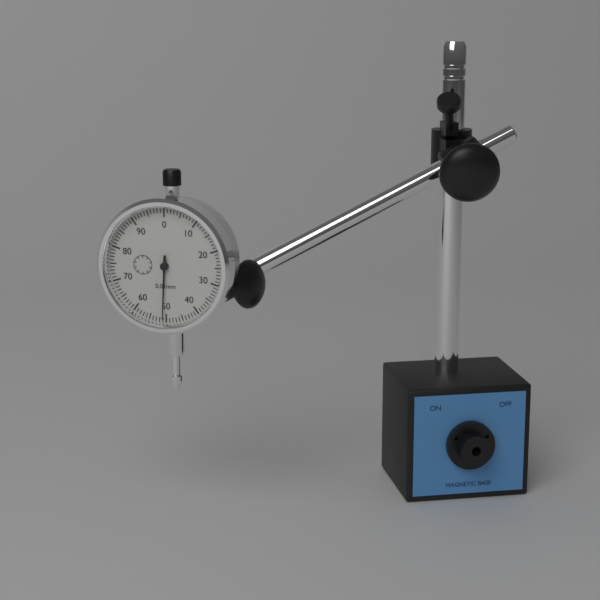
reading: 0.51 mm
